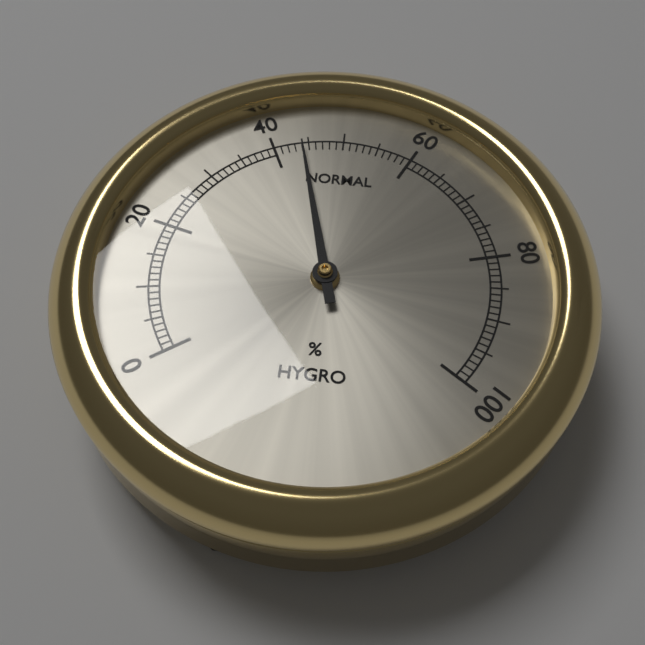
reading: 44 %
